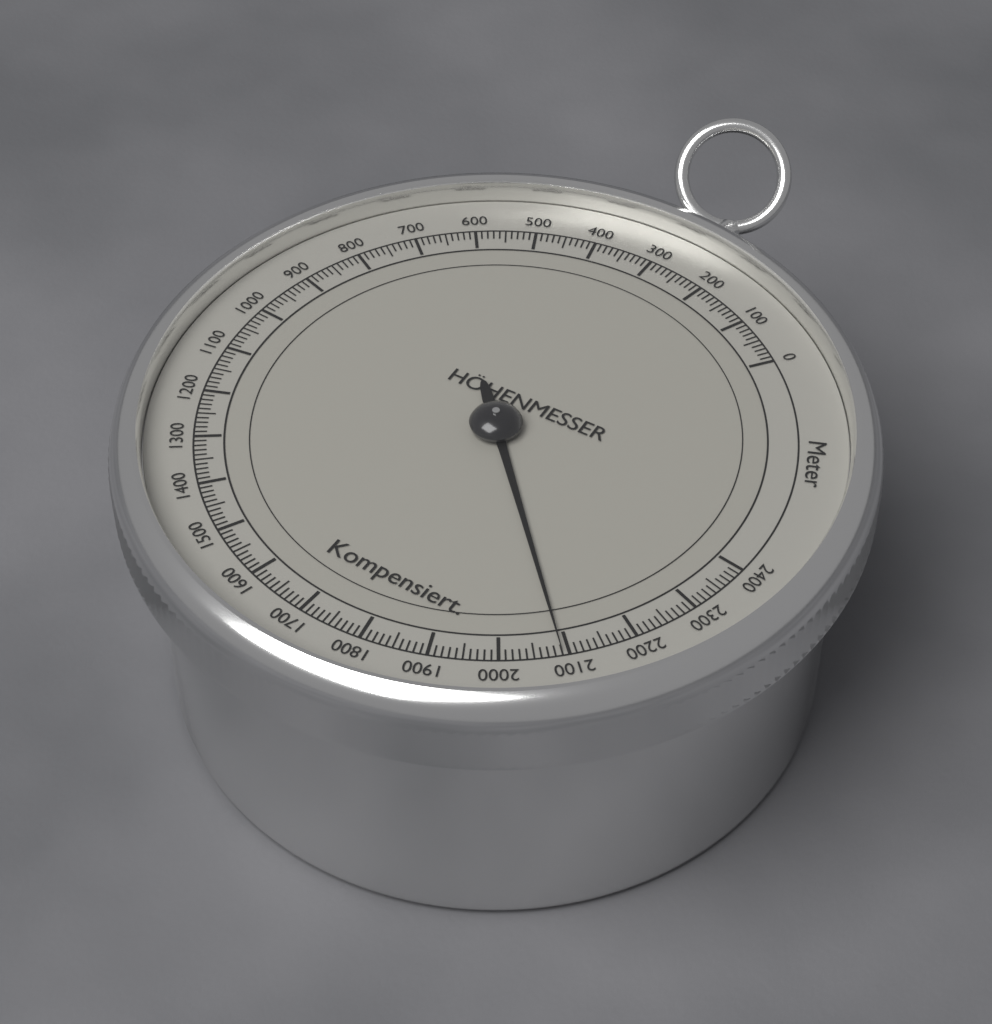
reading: 2090 m
